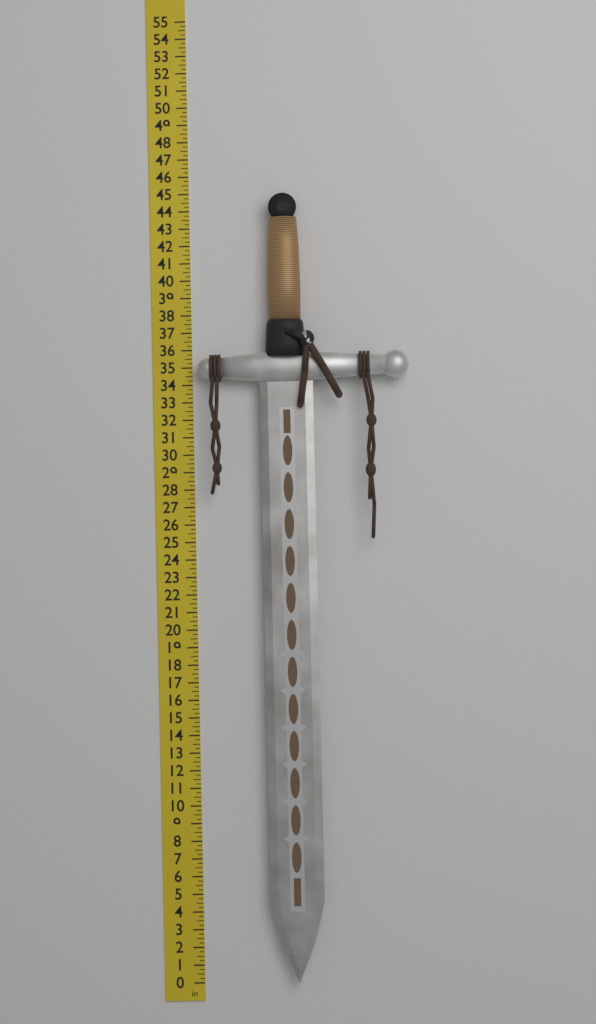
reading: 44.75 in
